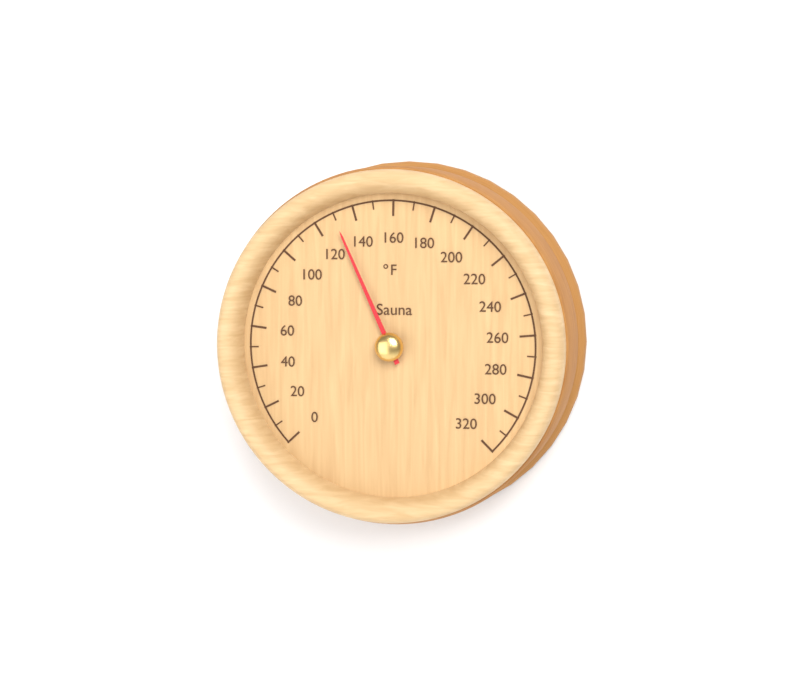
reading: 130 °F
